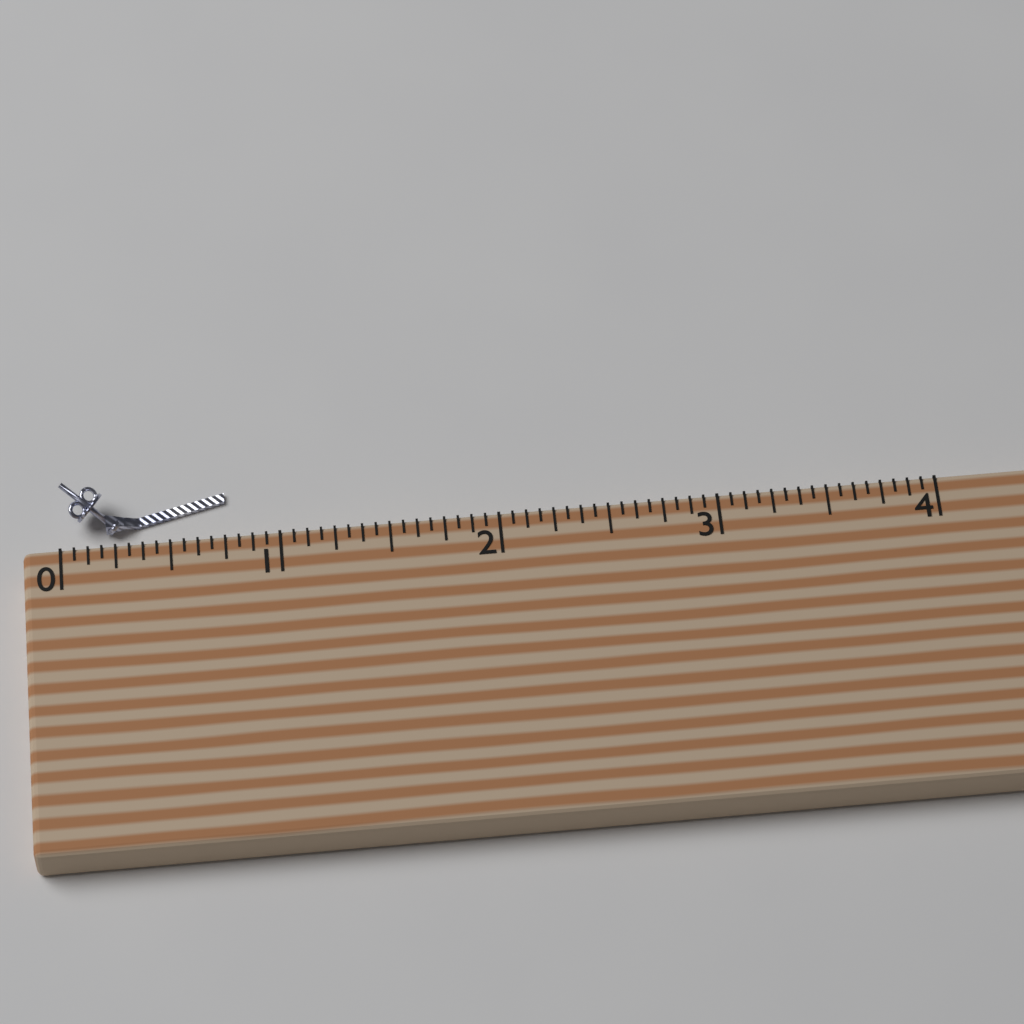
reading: 0.7500 (no unit)
